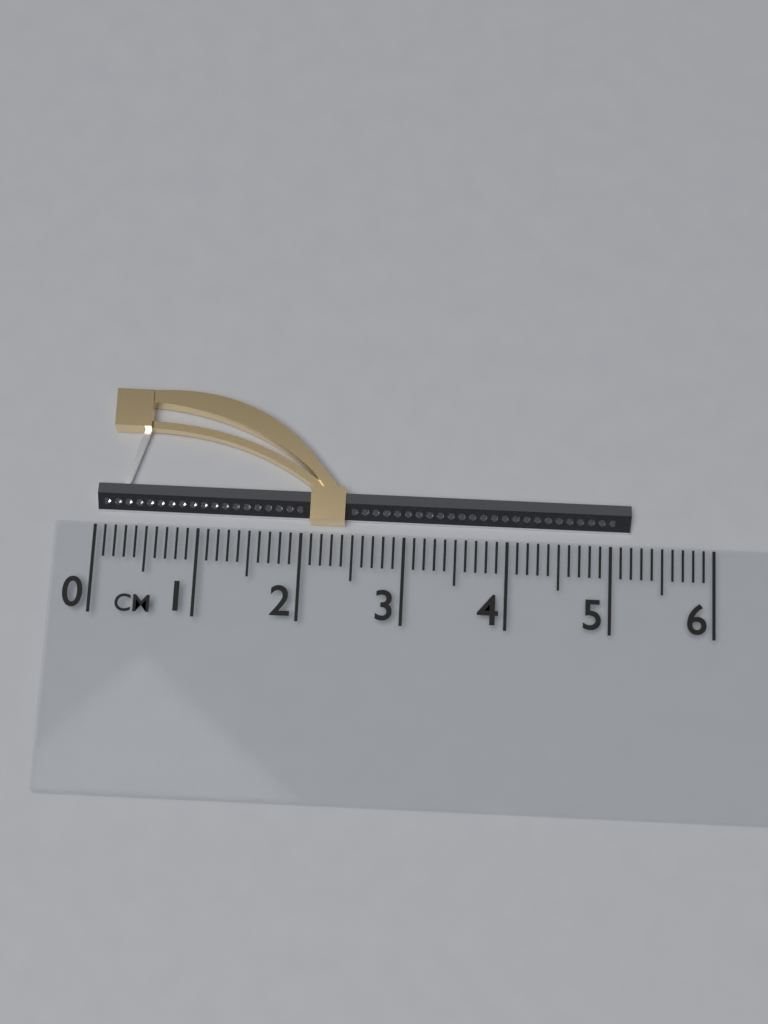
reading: 5.2 cm
